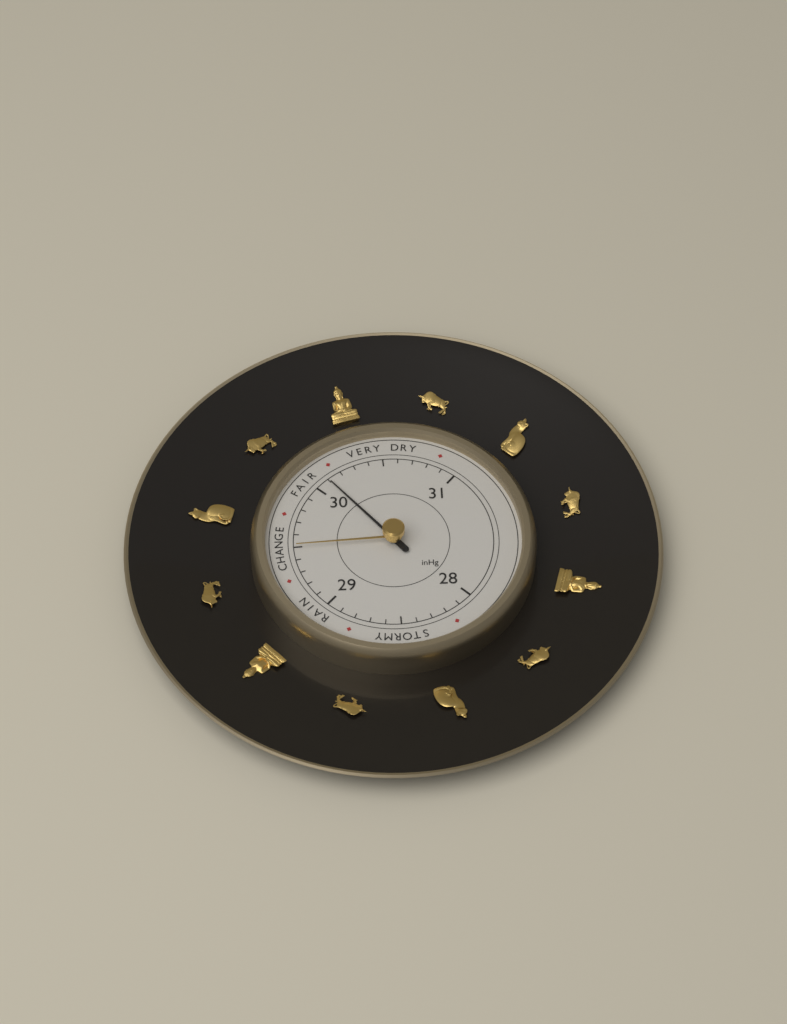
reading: 30.1 inHg
